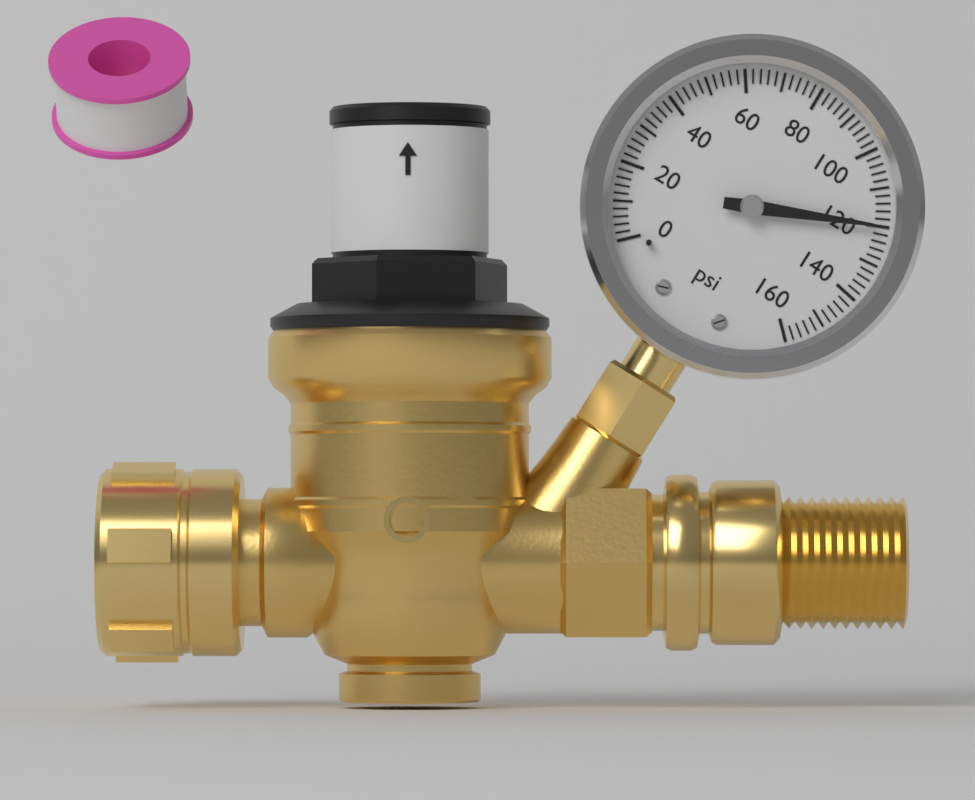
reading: 120 psi
